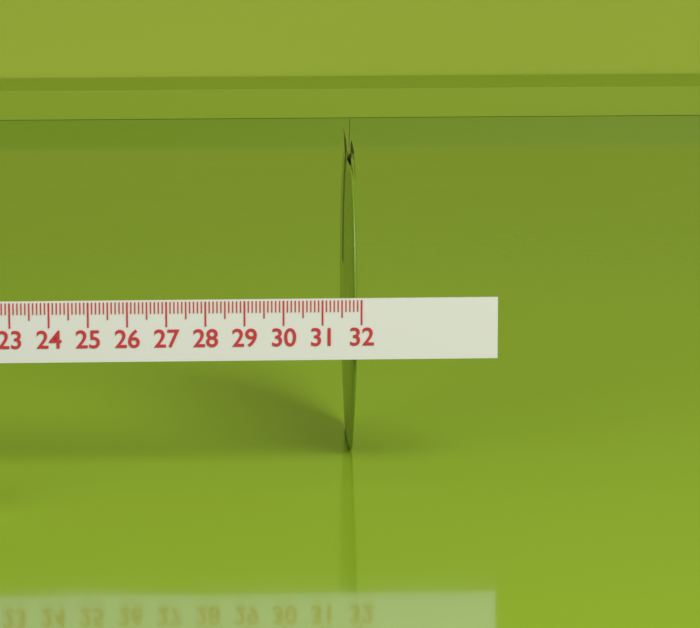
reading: 31.7 (no unit)
